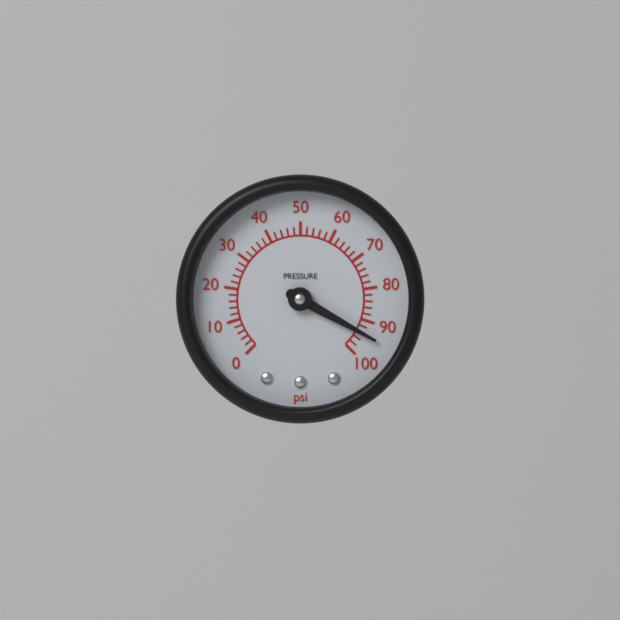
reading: 94 psi
